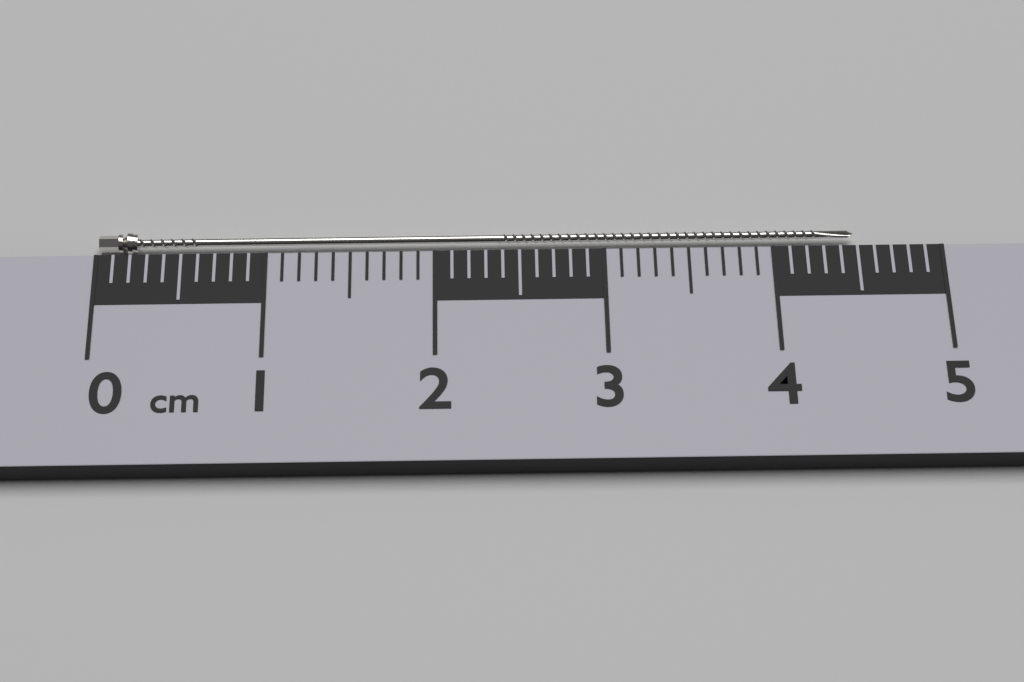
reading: 4.5 cm
